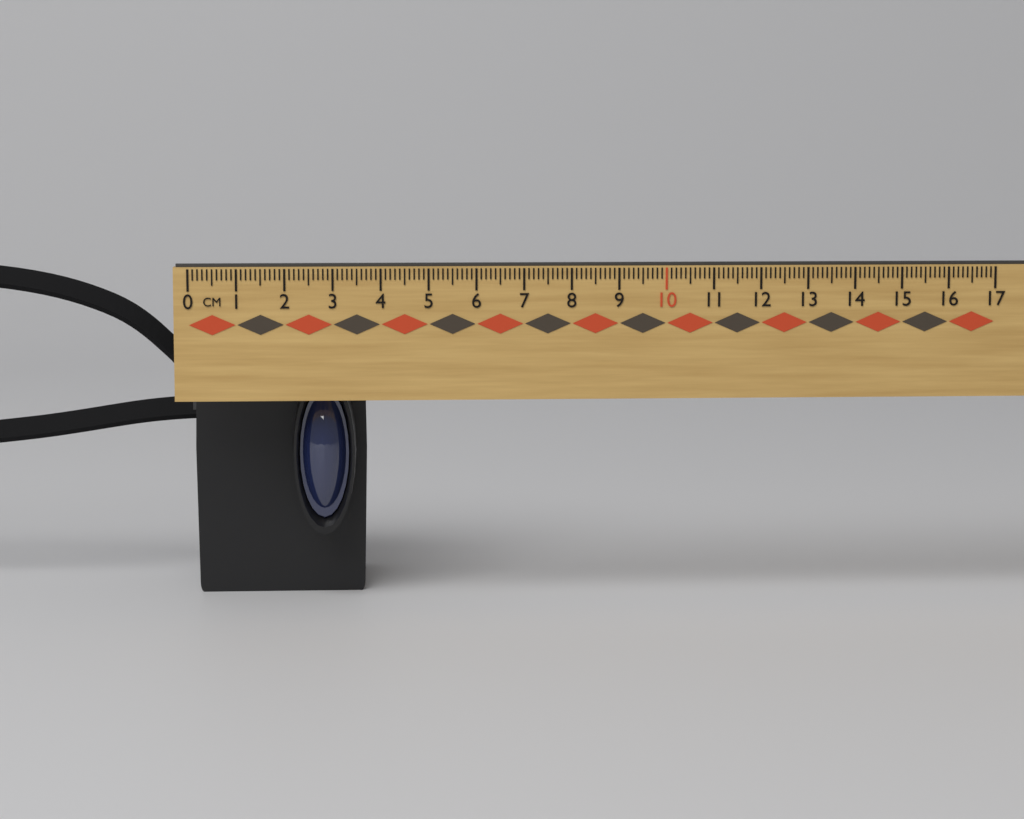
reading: 3.7 cm
